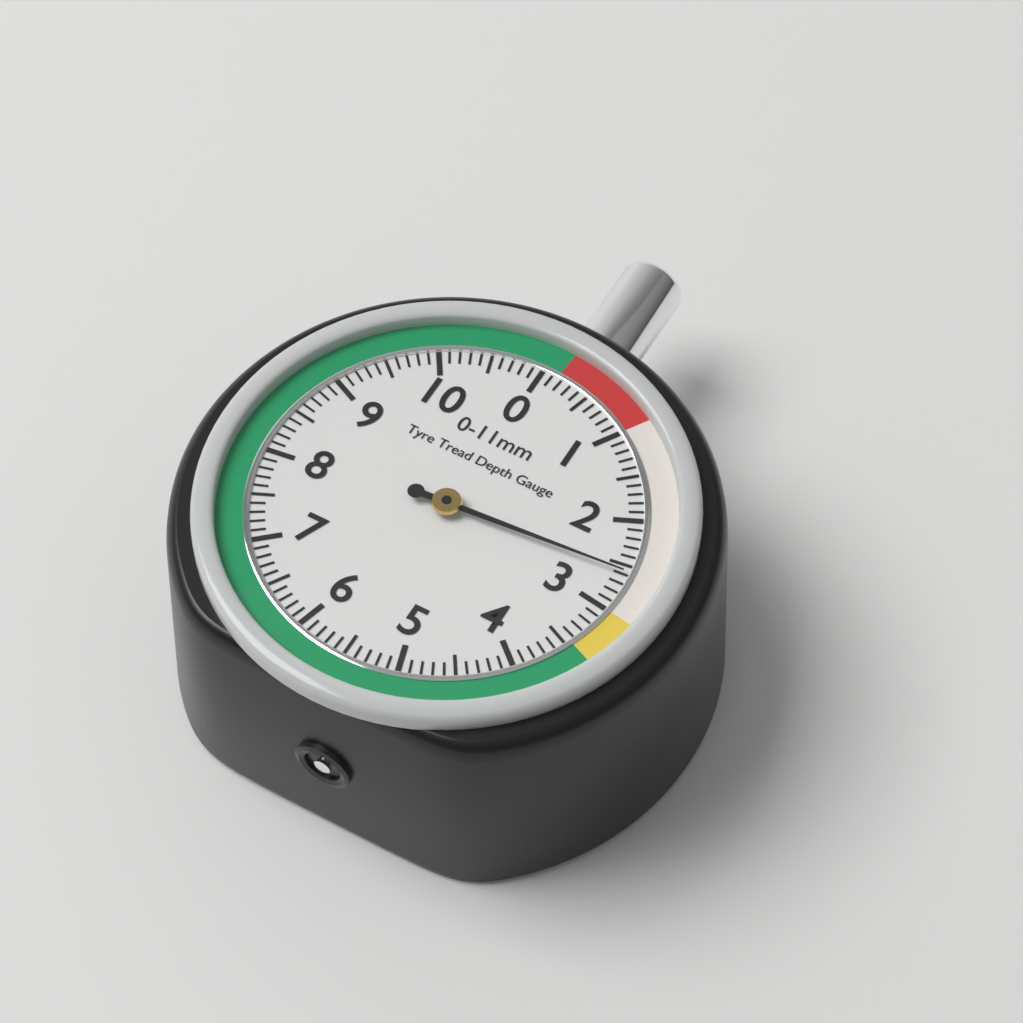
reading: 2.6 mm
